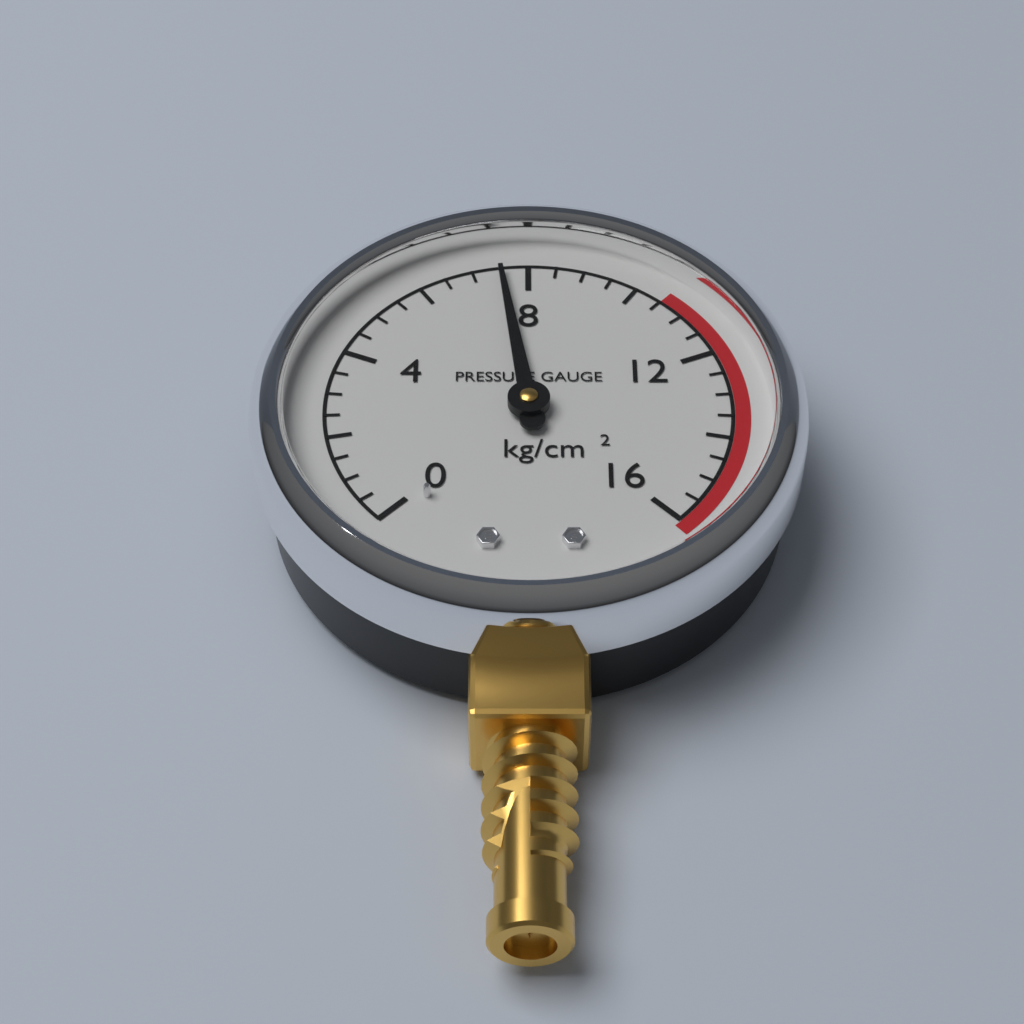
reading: 7.5 kg/cm²
